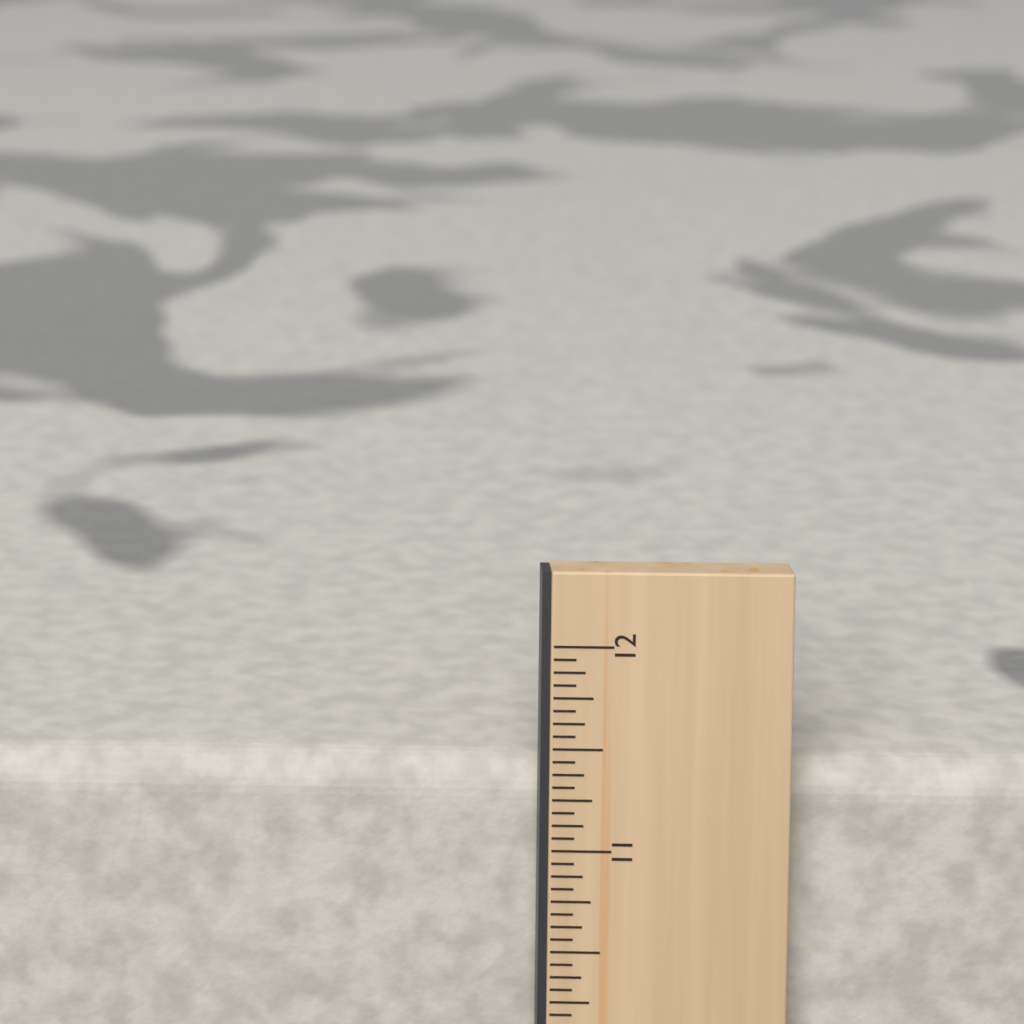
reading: 11.3750 in
